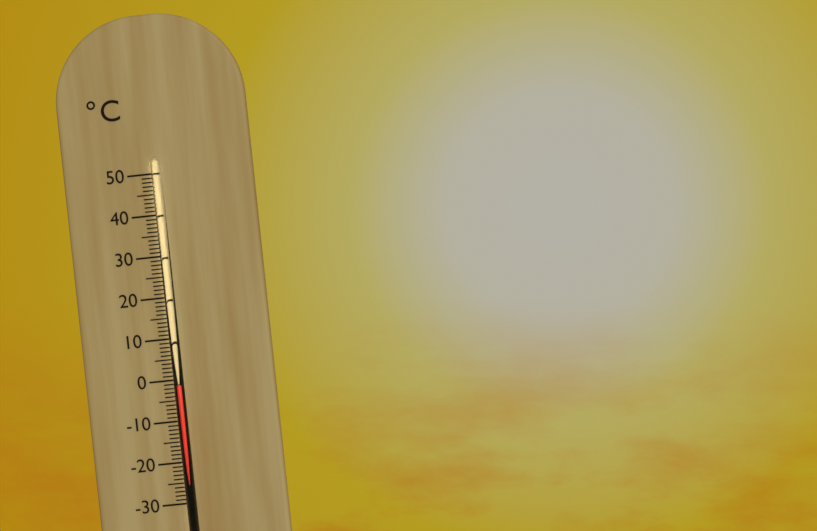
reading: -1 °C
